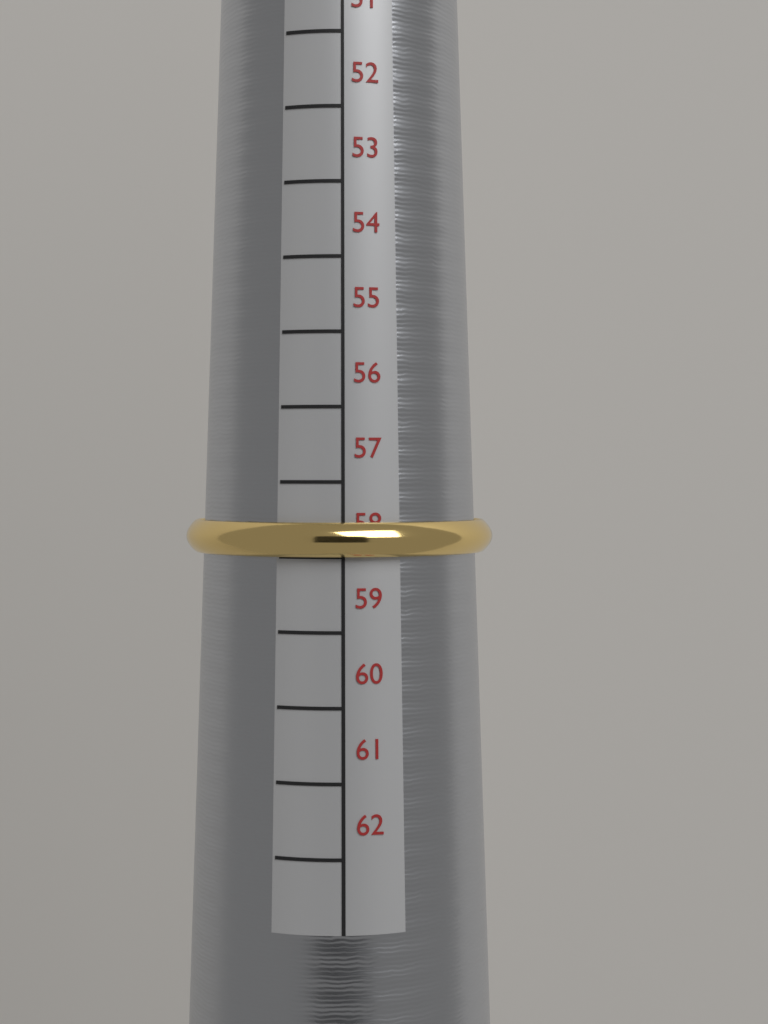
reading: 58 mm
